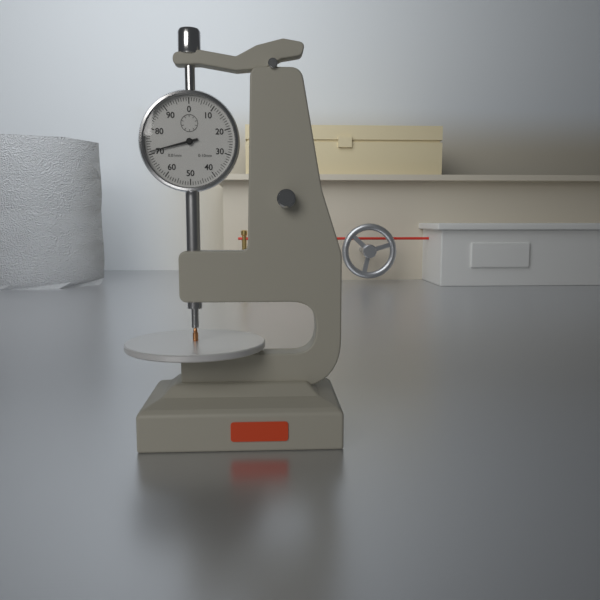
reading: 0.71 mm
